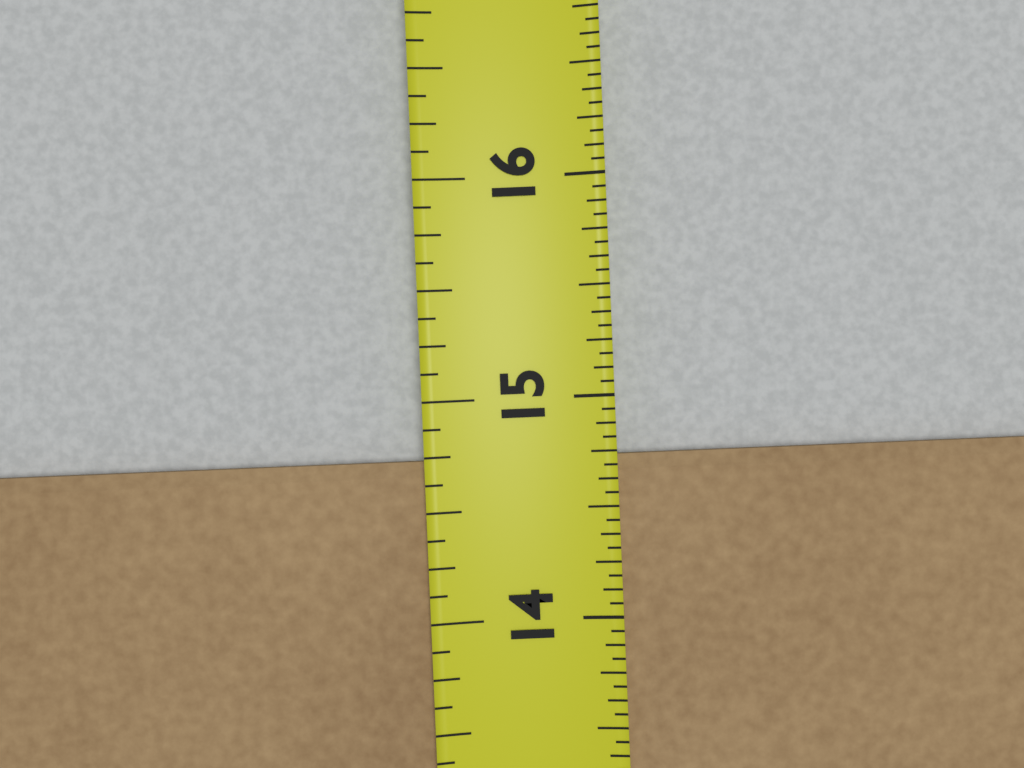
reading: 14.7500 in
